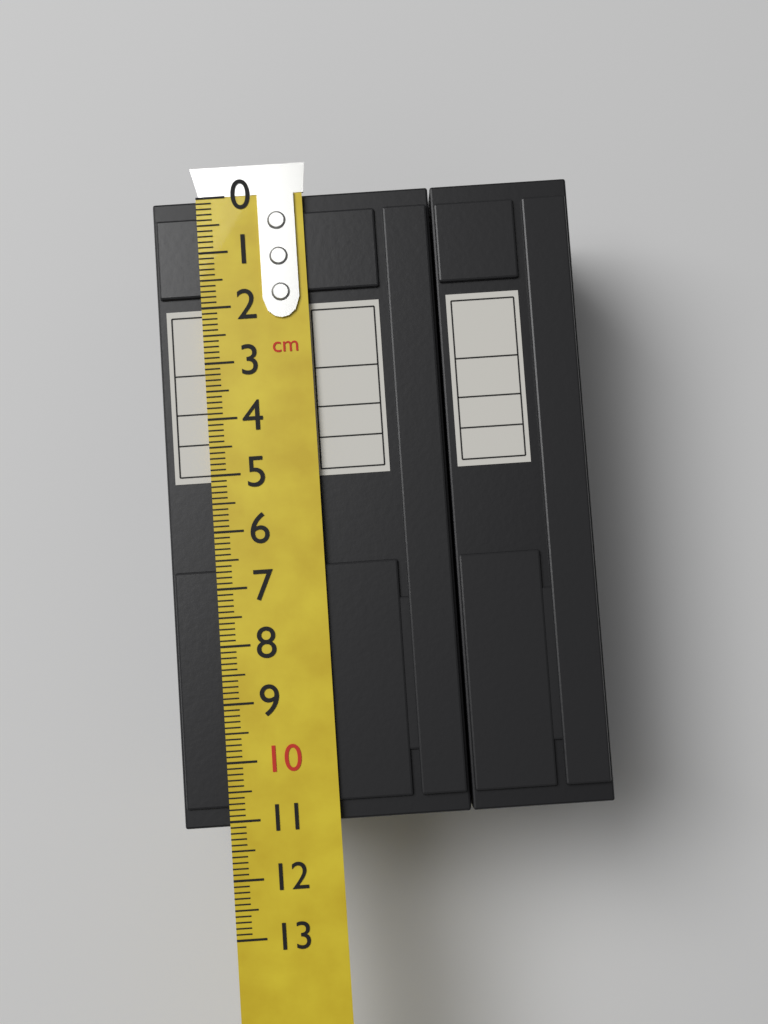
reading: 11.1 cm
